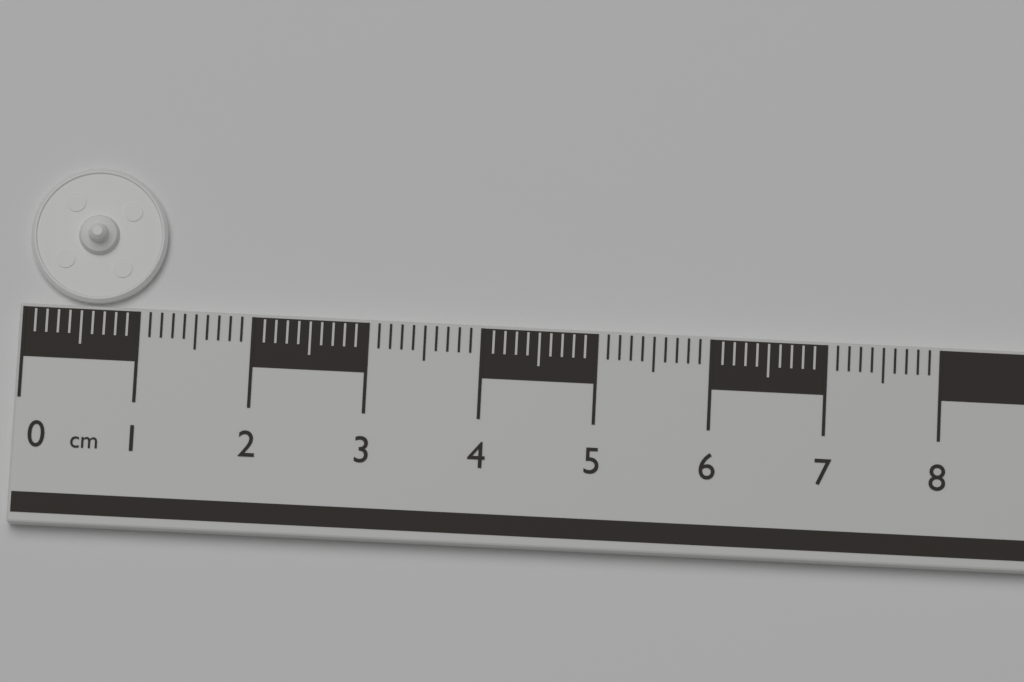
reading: 1.2 cm
